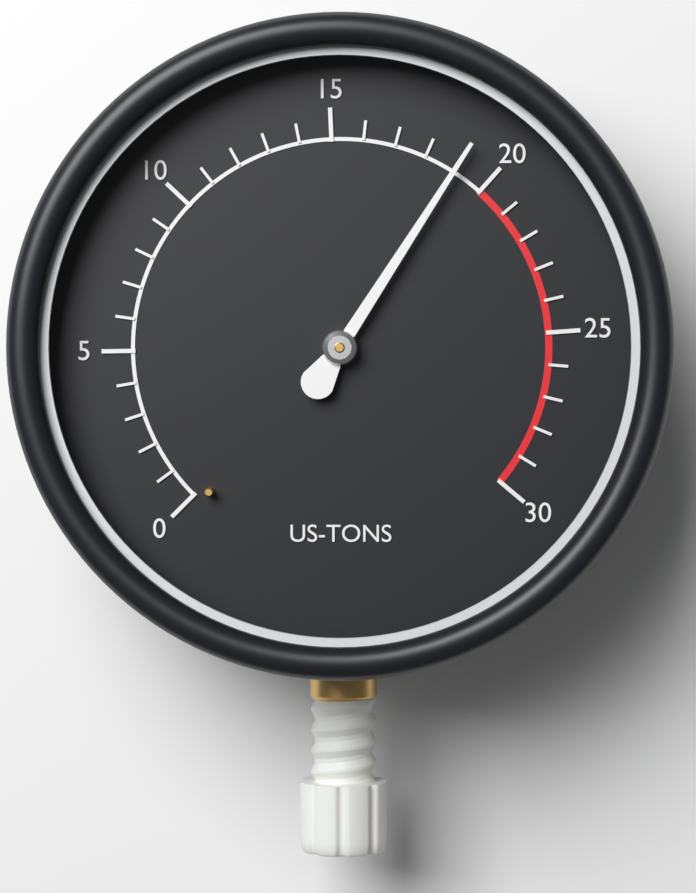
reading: 19 US-TONS
